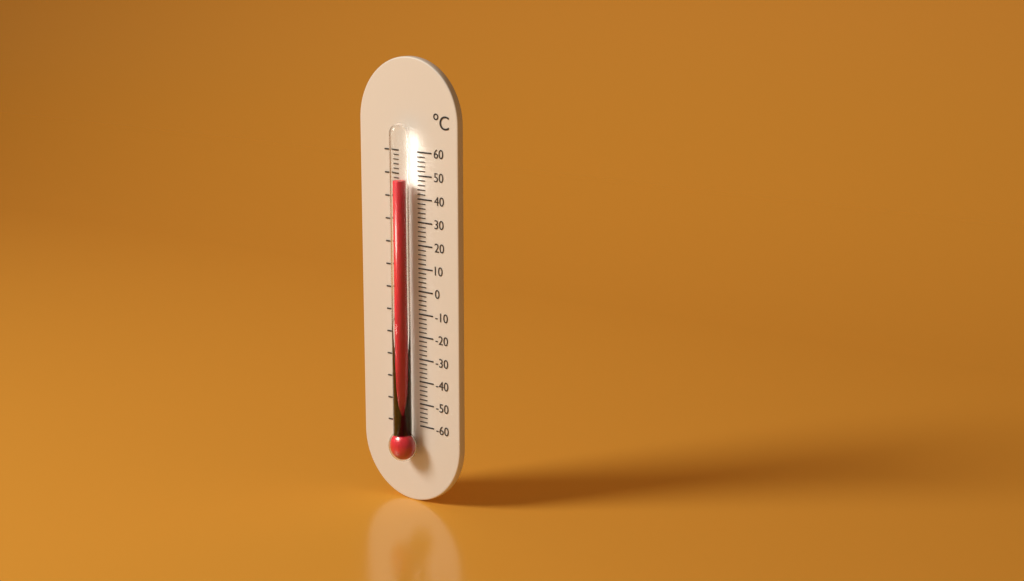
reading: 48 °C
